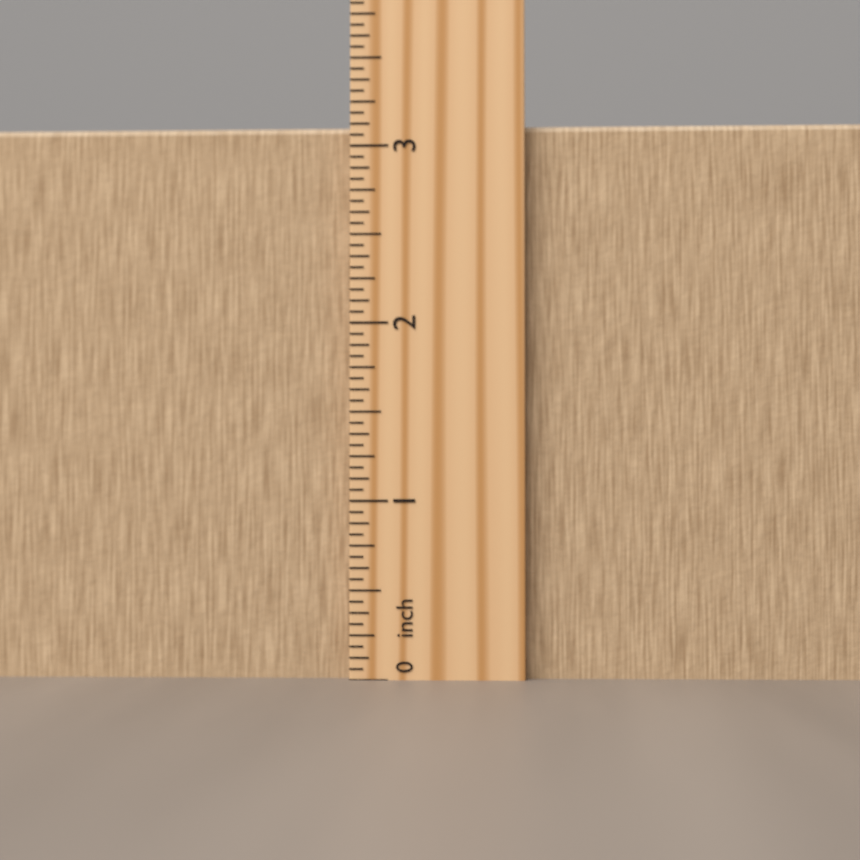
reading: 3.1250 inch
